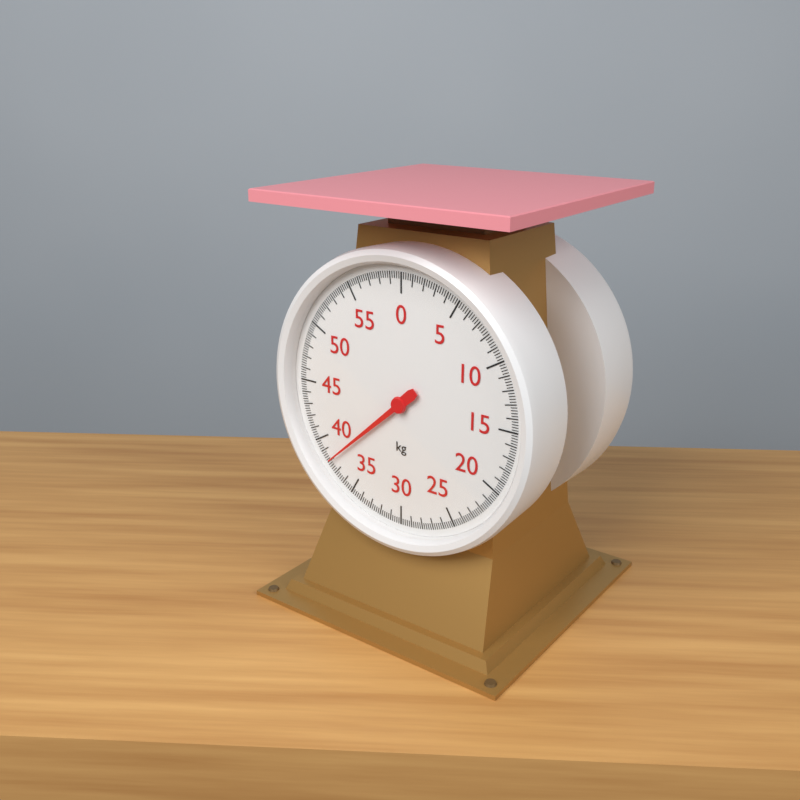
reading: 38.0 kg
